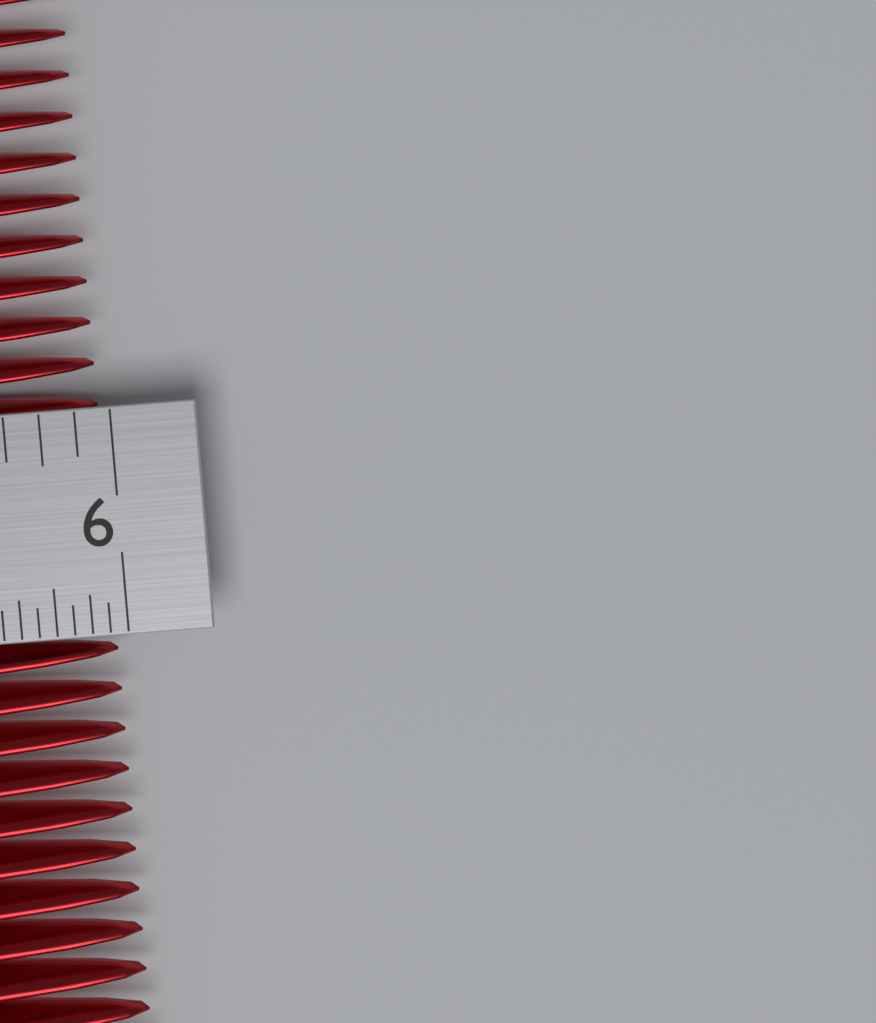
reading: 5.9375 in
